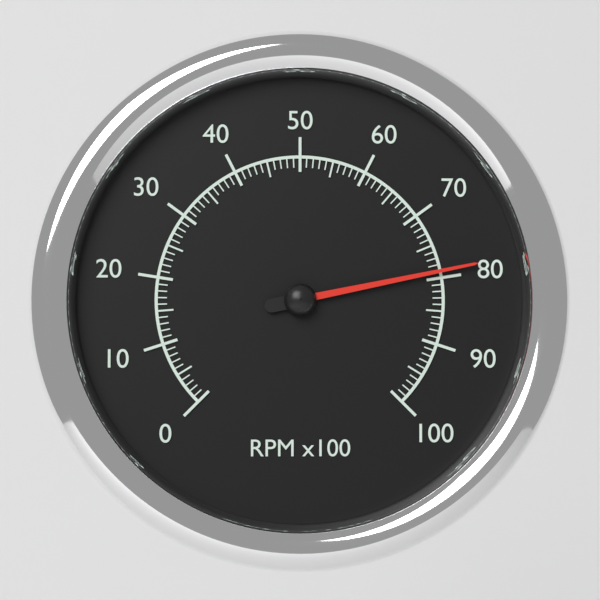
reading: 79 RPM x100
